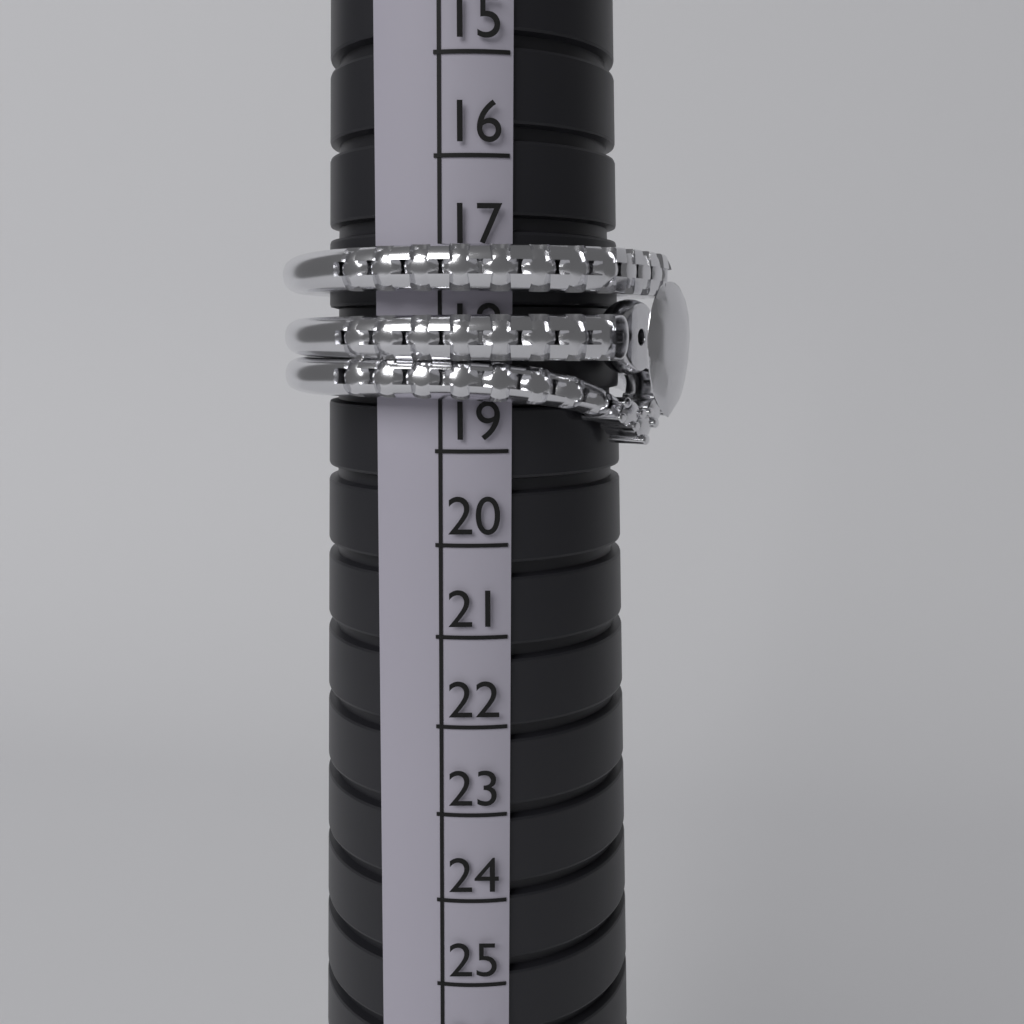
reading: 19 (no unit)
